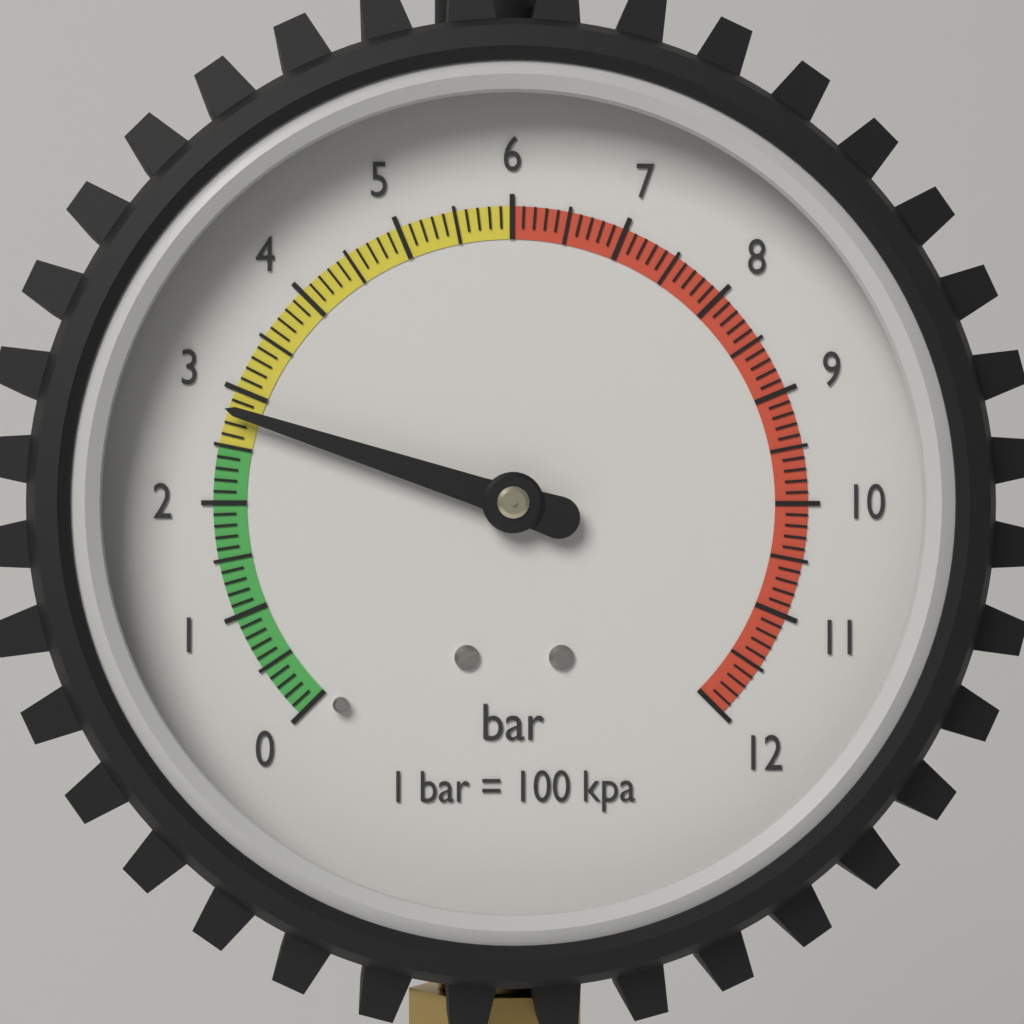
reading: 2.8 bar
